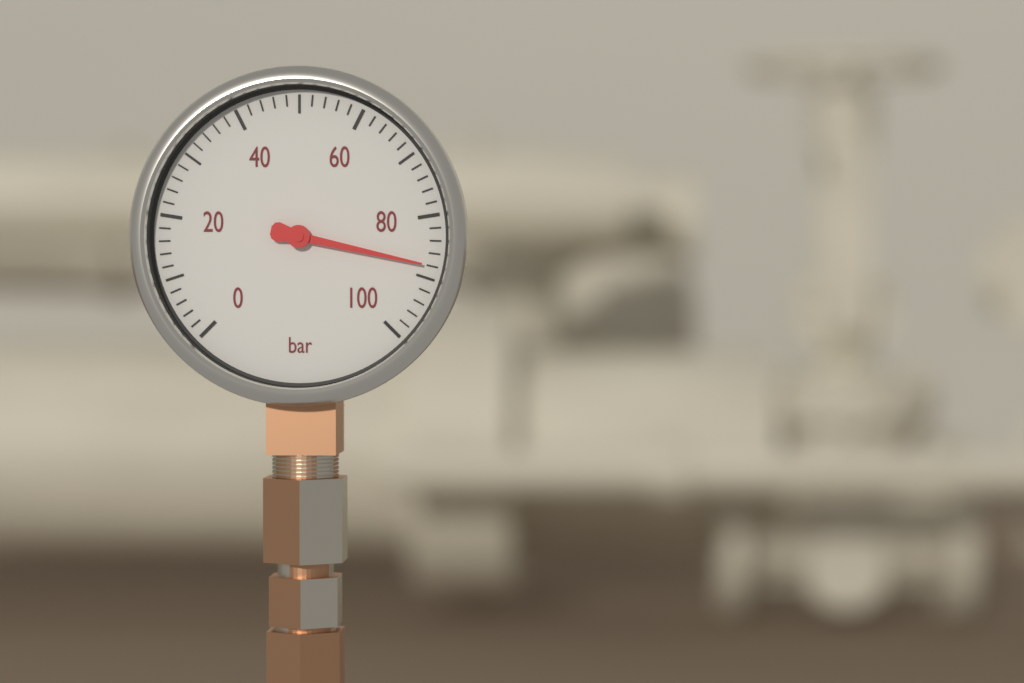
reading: 88 bar
